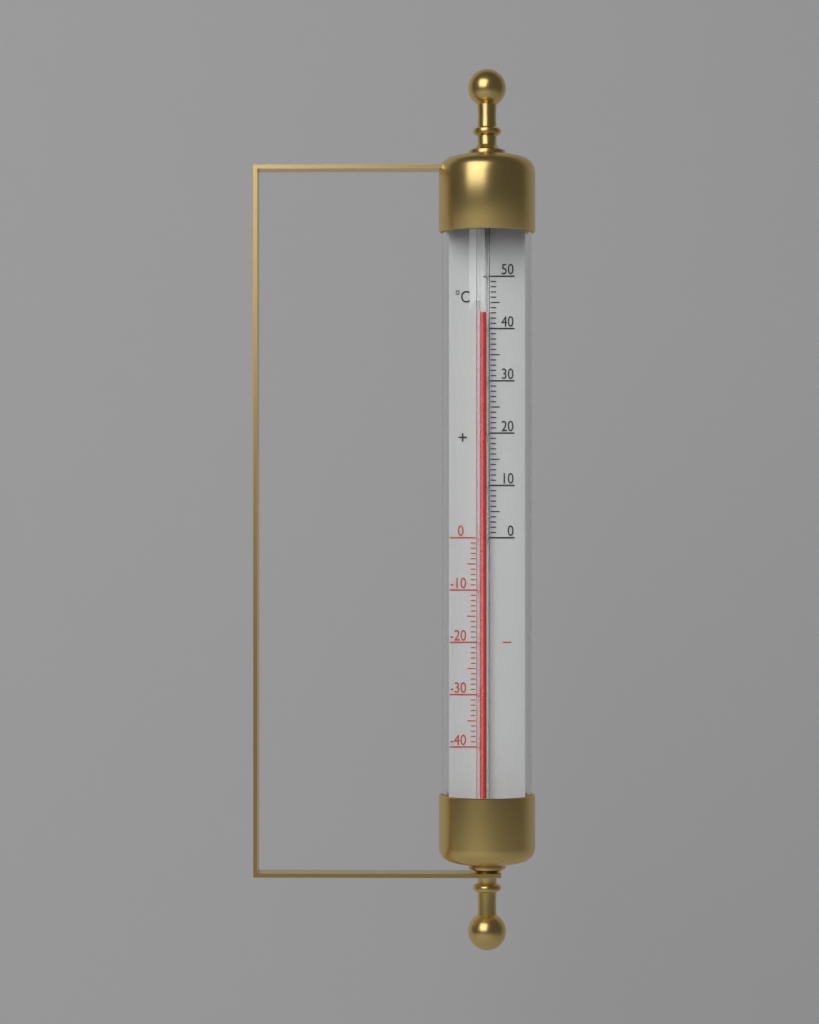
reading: 43 °C
